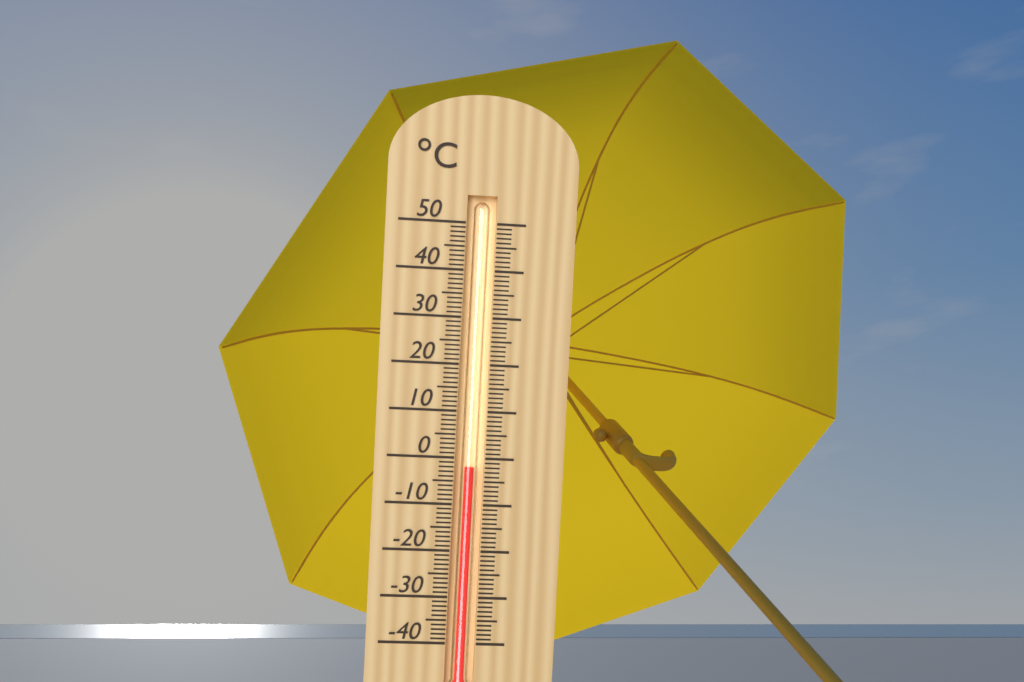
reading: -2 °C
